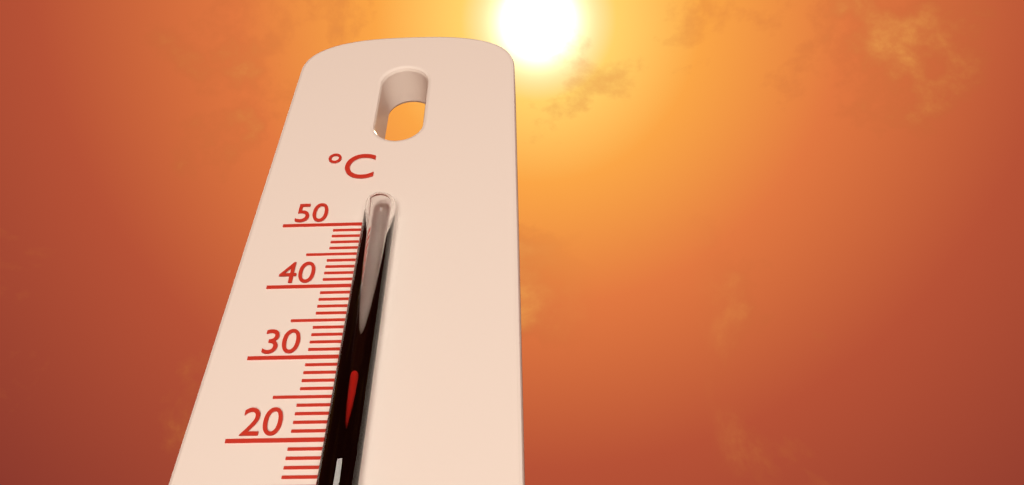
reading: 27 °C
